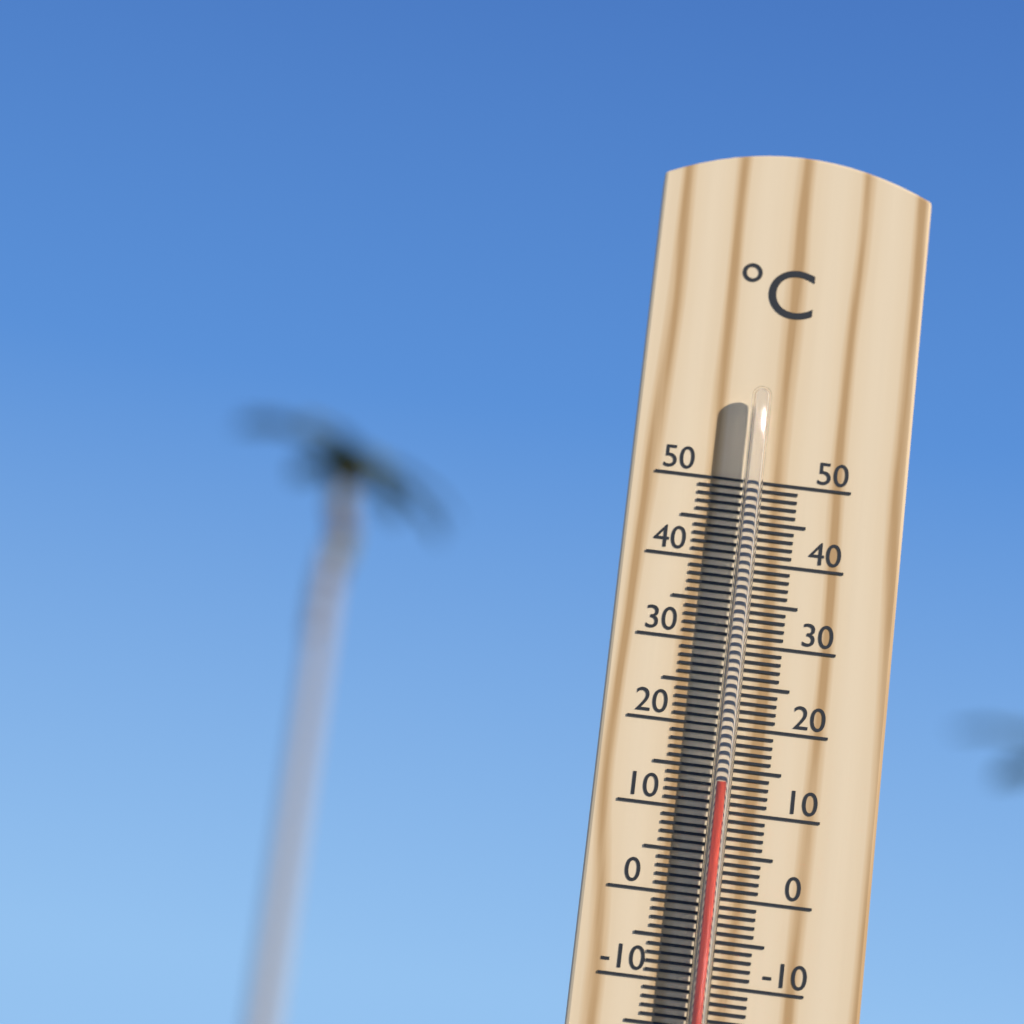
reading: 13 °C
